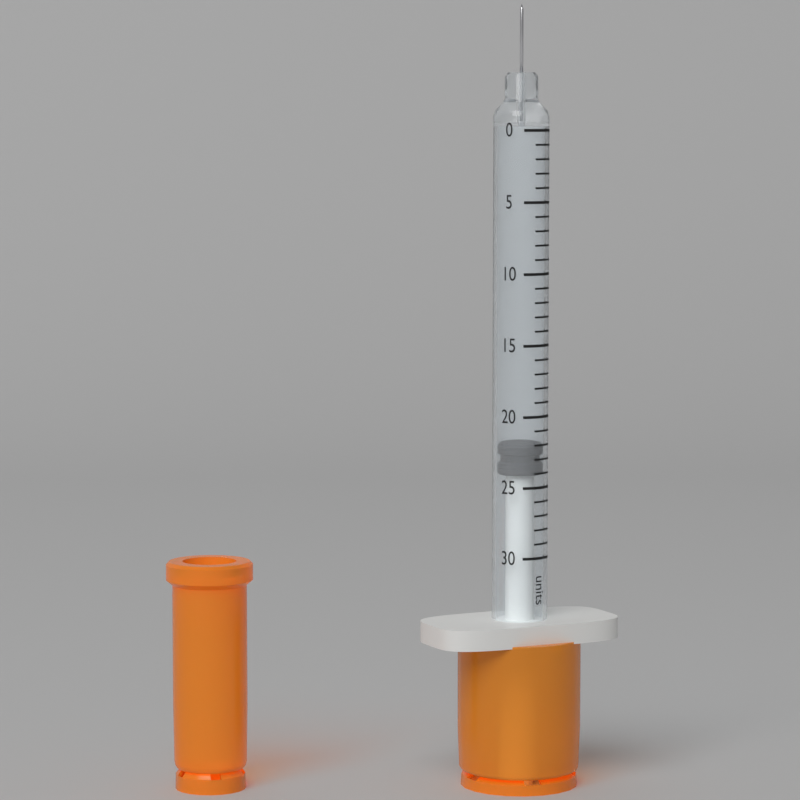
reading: 22 units
